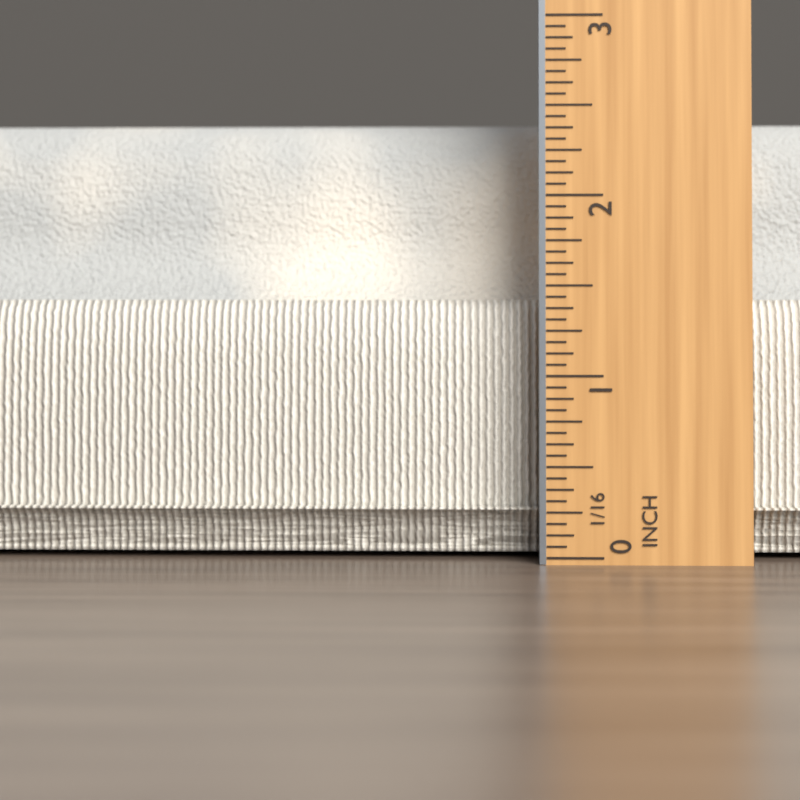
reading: 2.4375 in
